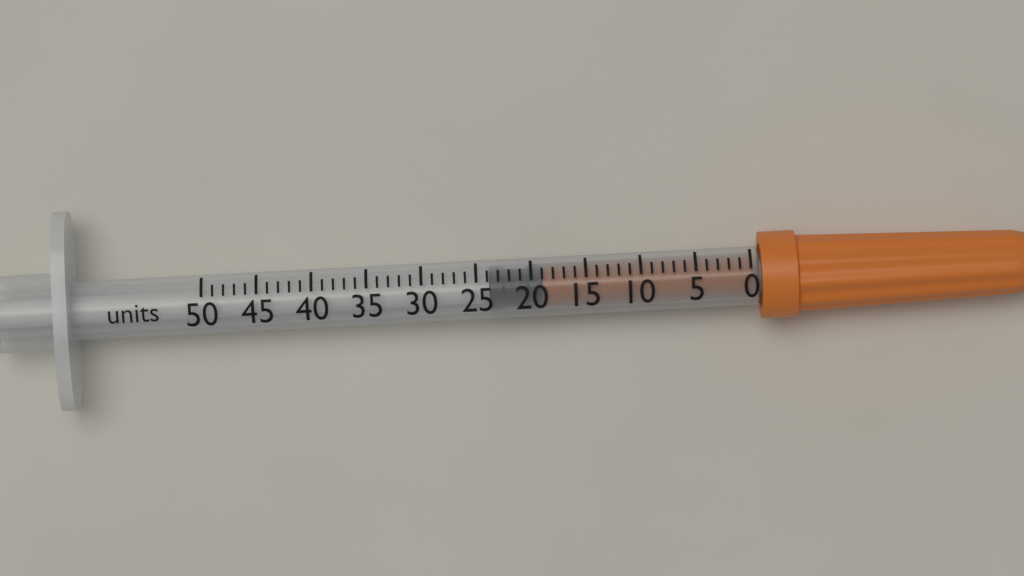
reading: 19 units
